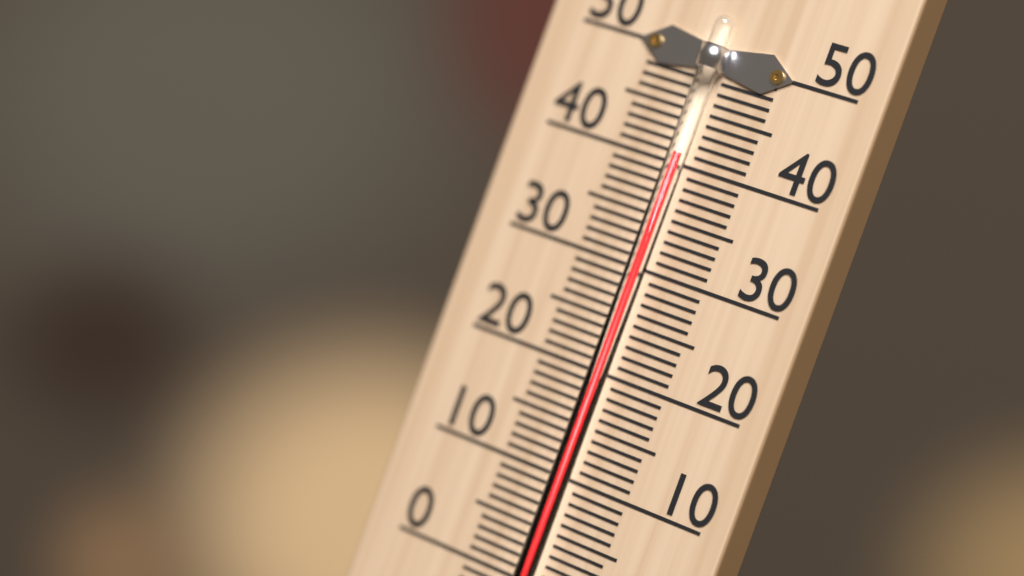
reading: 41 °C
